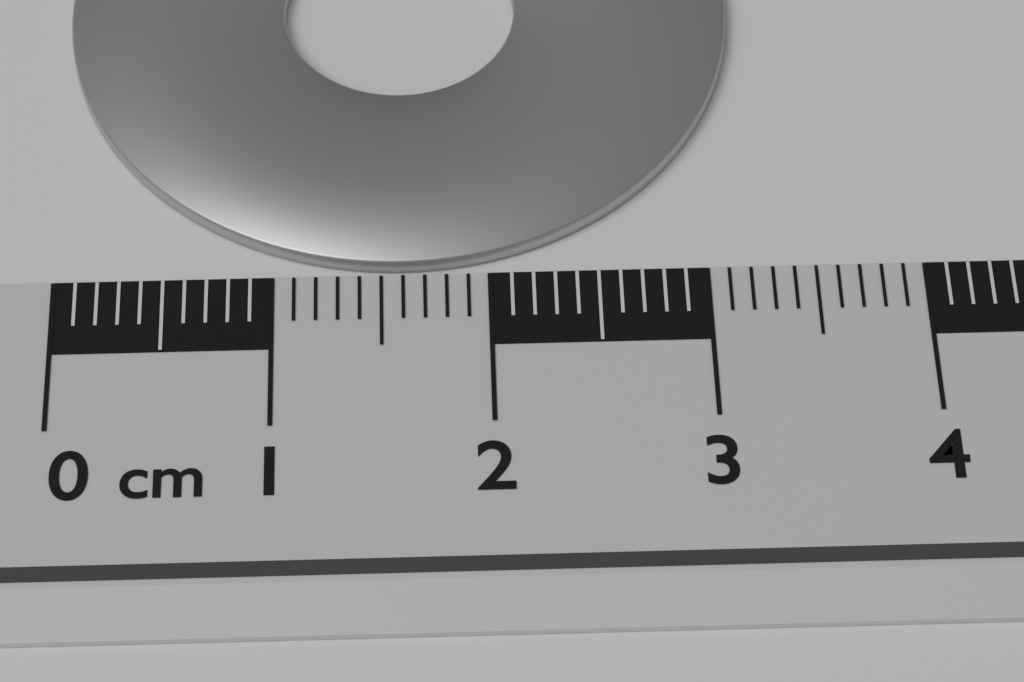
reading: 3.2 cm
